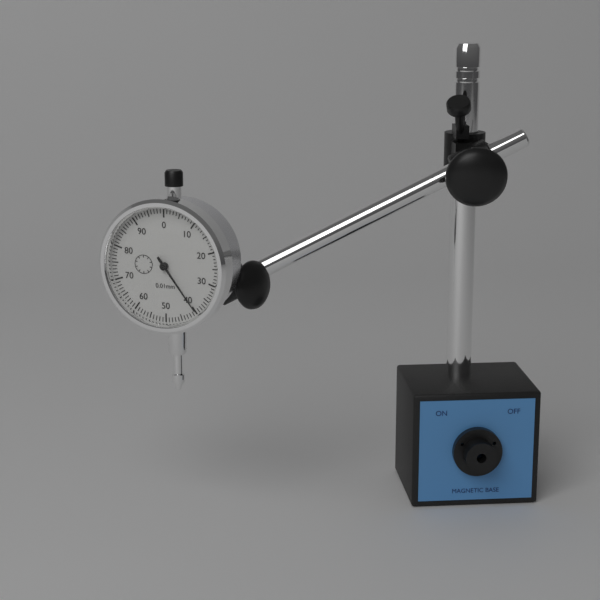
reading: 0.40 mm
